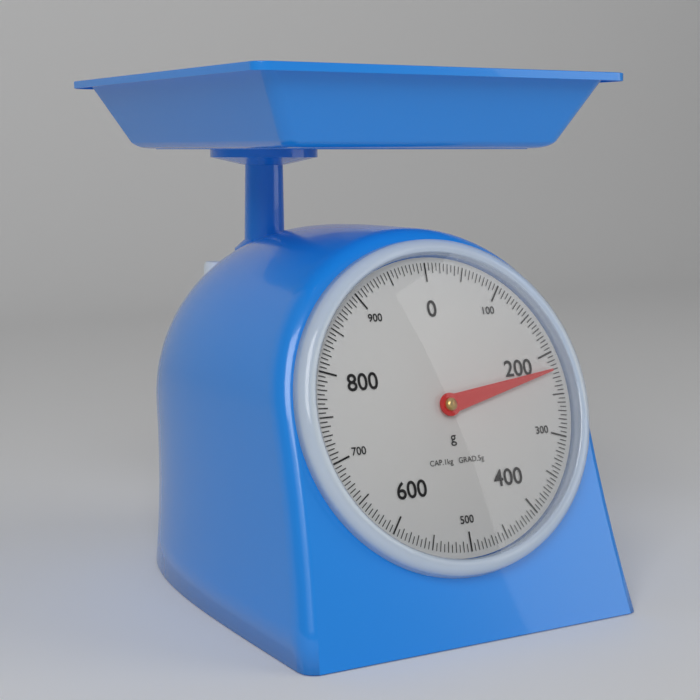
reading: 220 g
